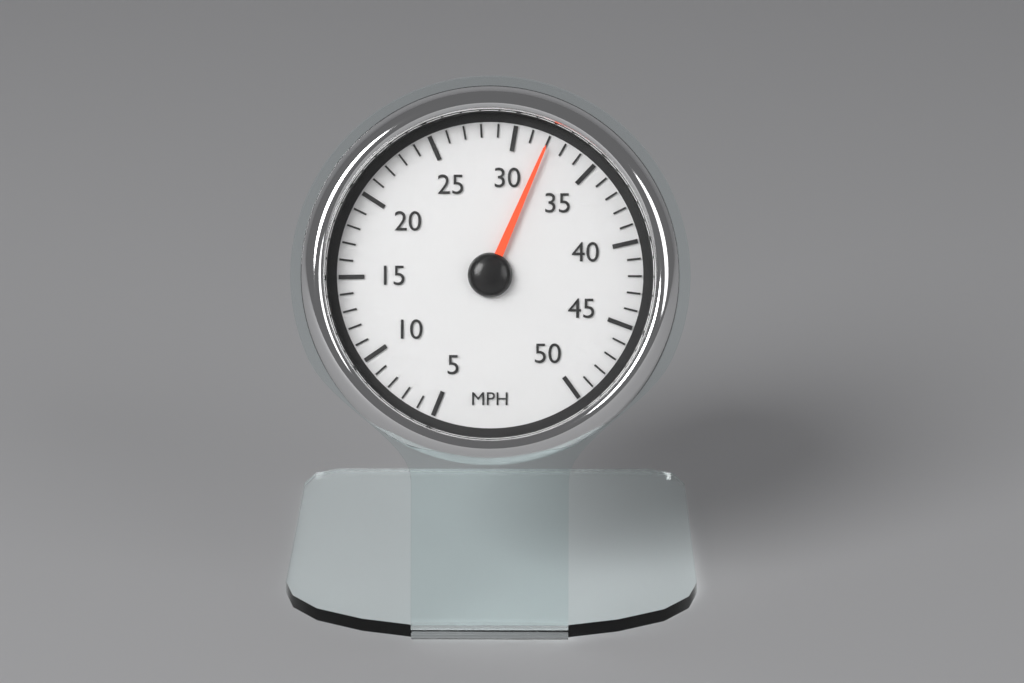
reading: 32 MPH
